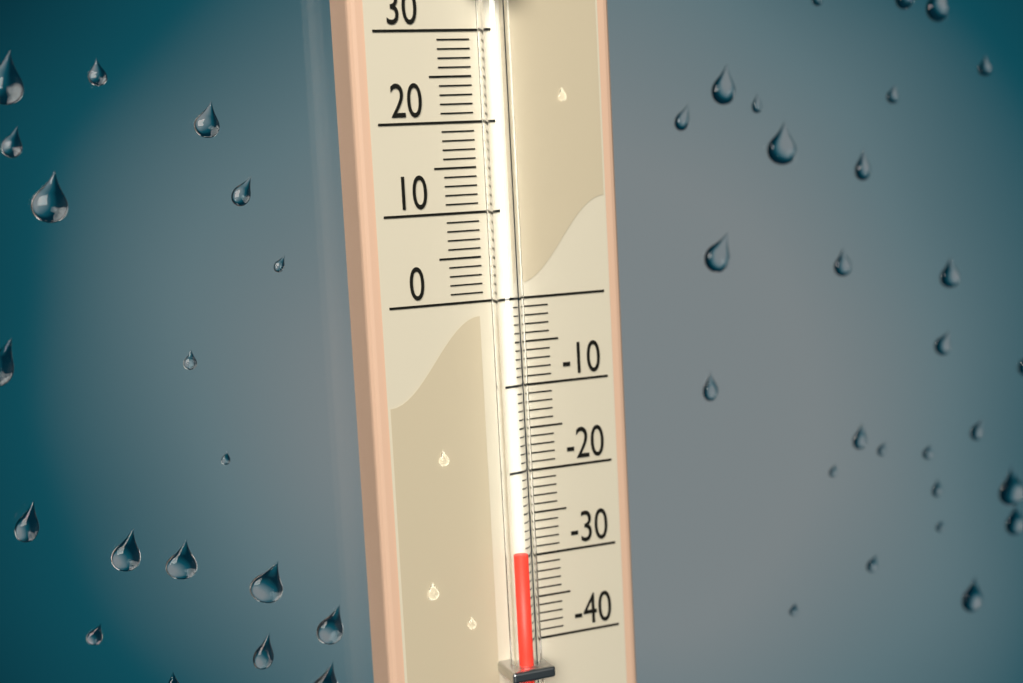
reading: -29 (no unit)
